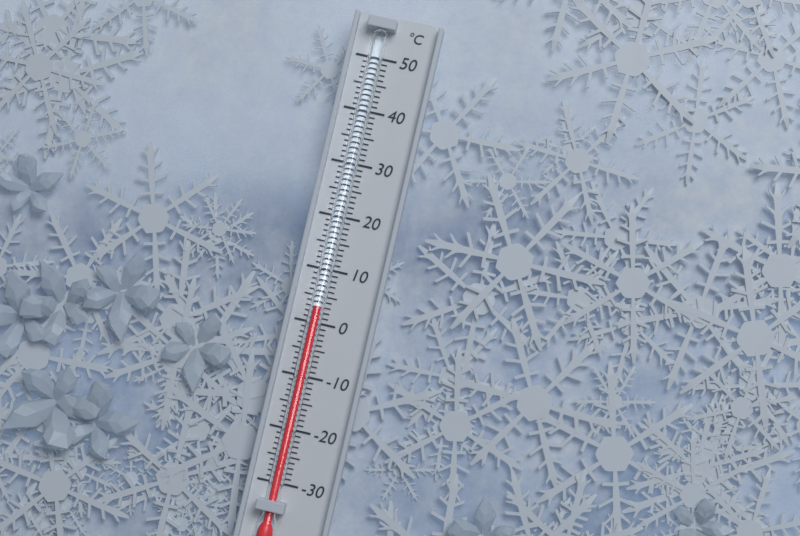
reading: 3 °C
